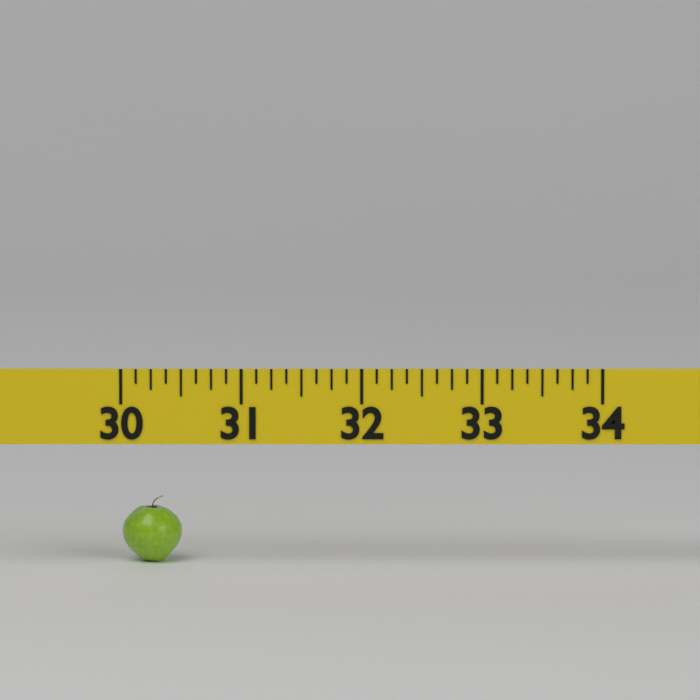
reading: 30.500 (no unit)
